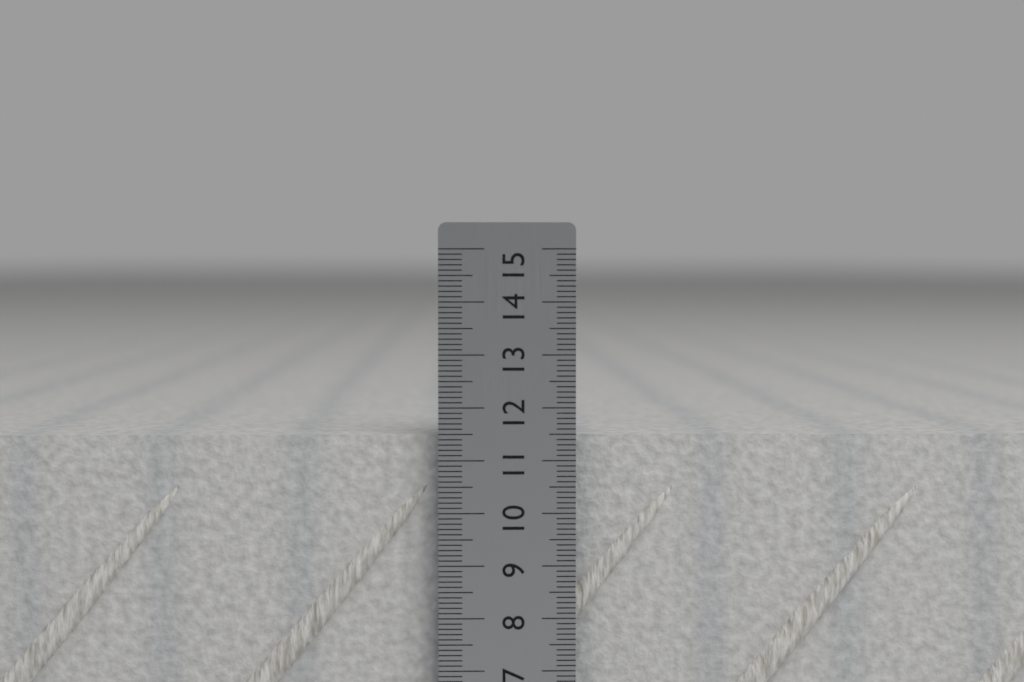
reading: 11.5 cm
